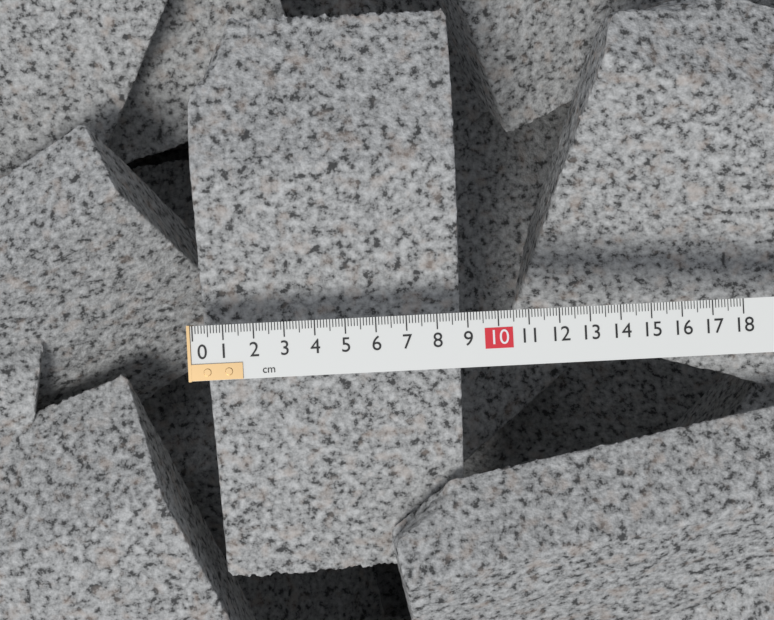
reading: 8.9 cm
